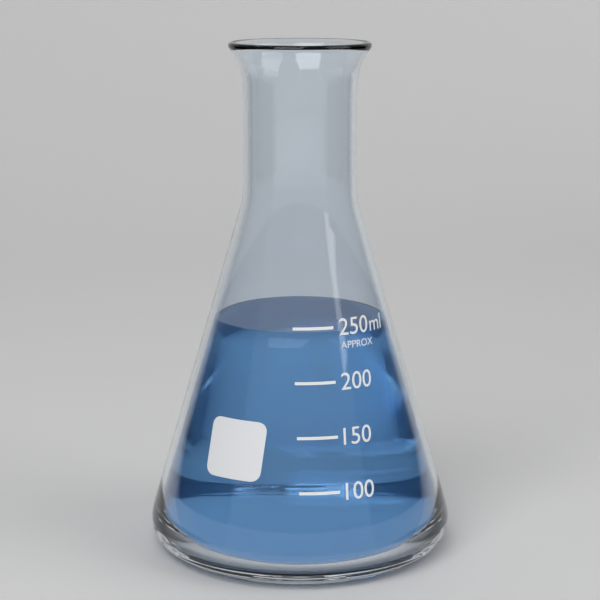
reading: 245 ml
